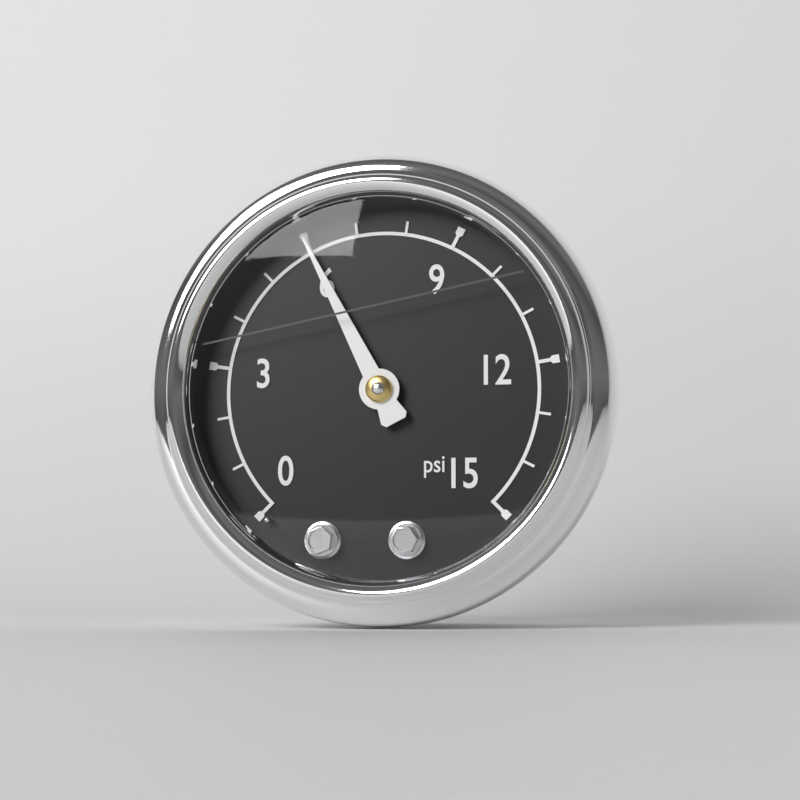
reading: 6 psi
